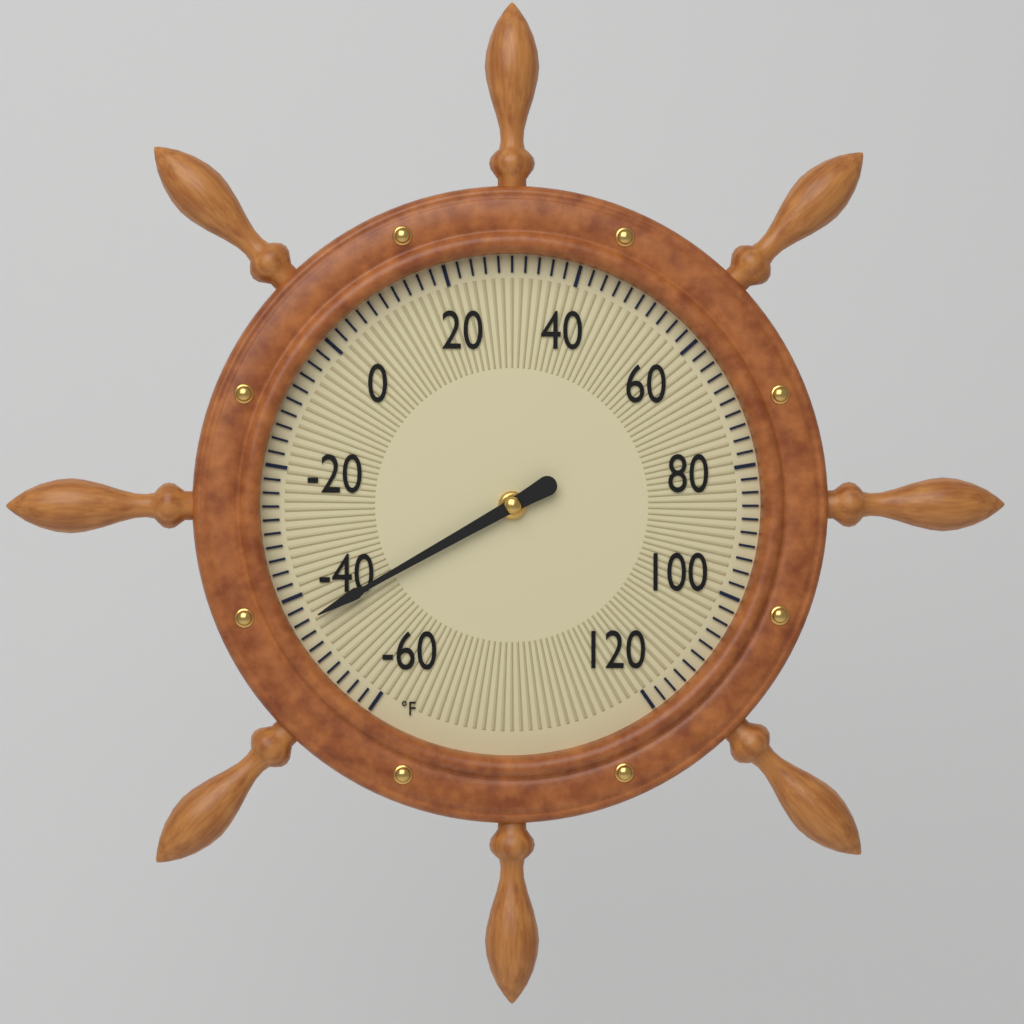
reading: -44 °F
